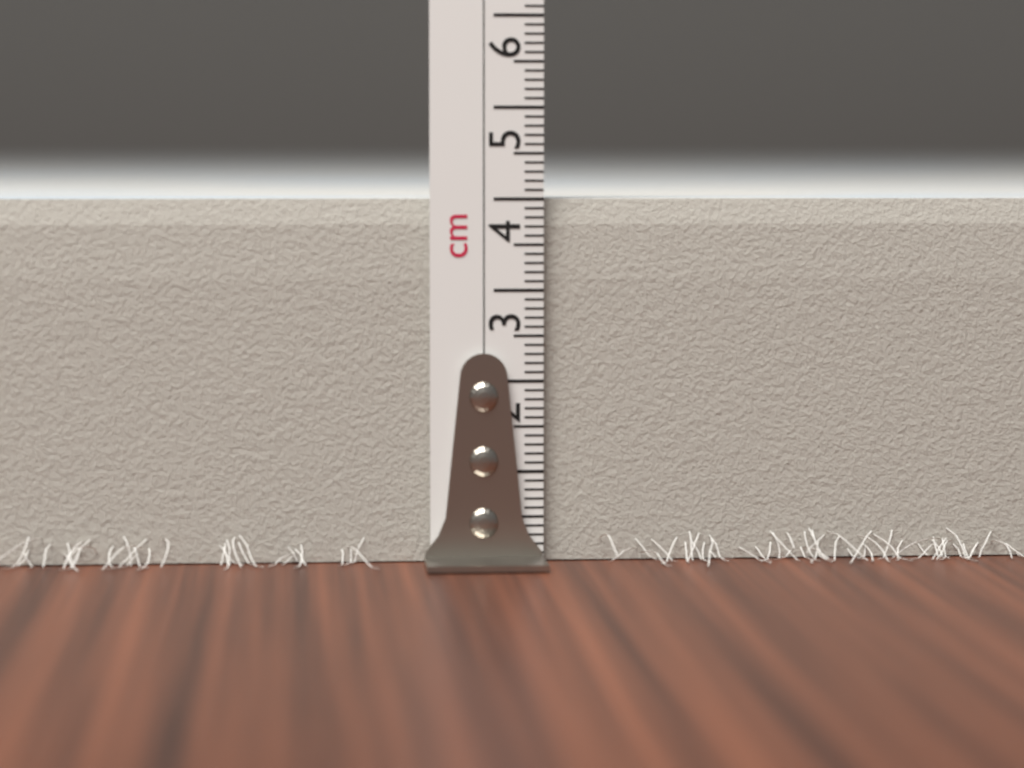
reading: 4.0 cm
